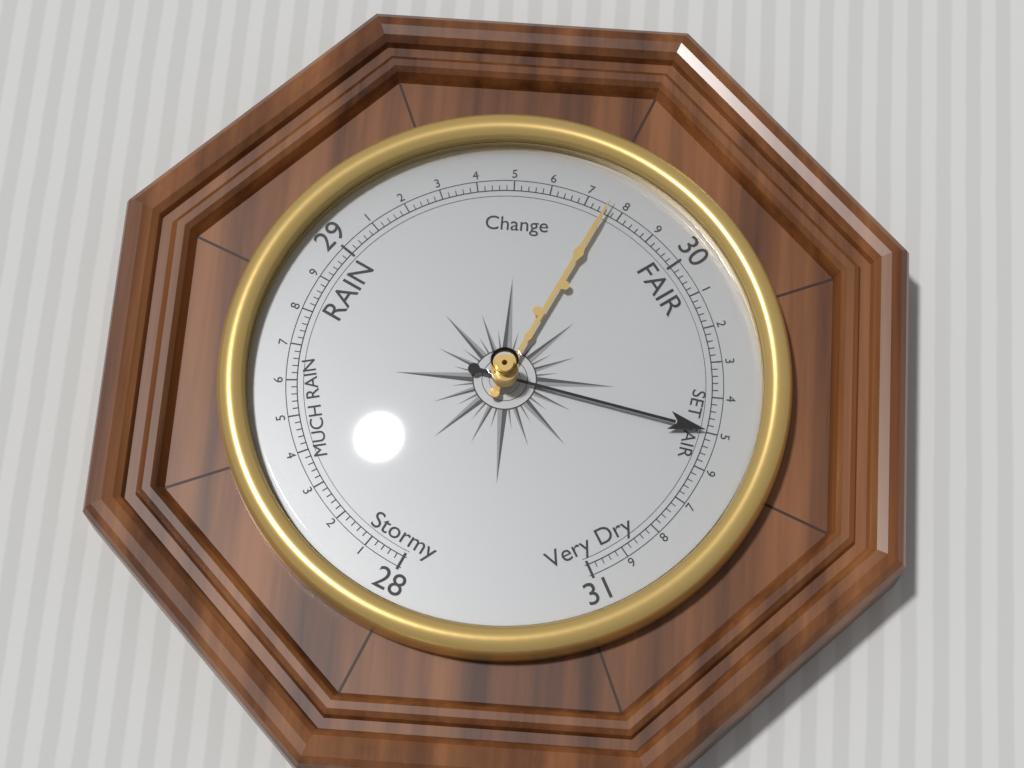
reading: 30.50 (no unit)
